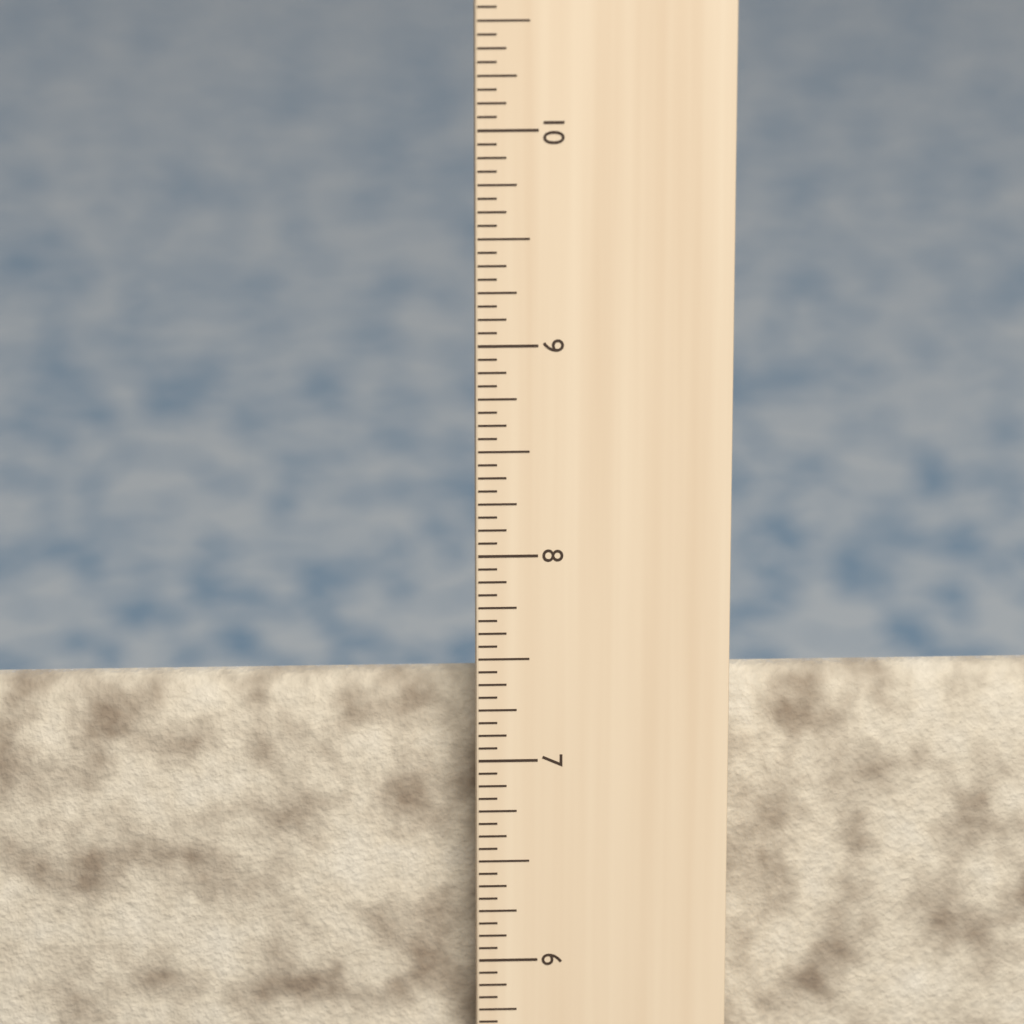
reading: 7.3125 in
